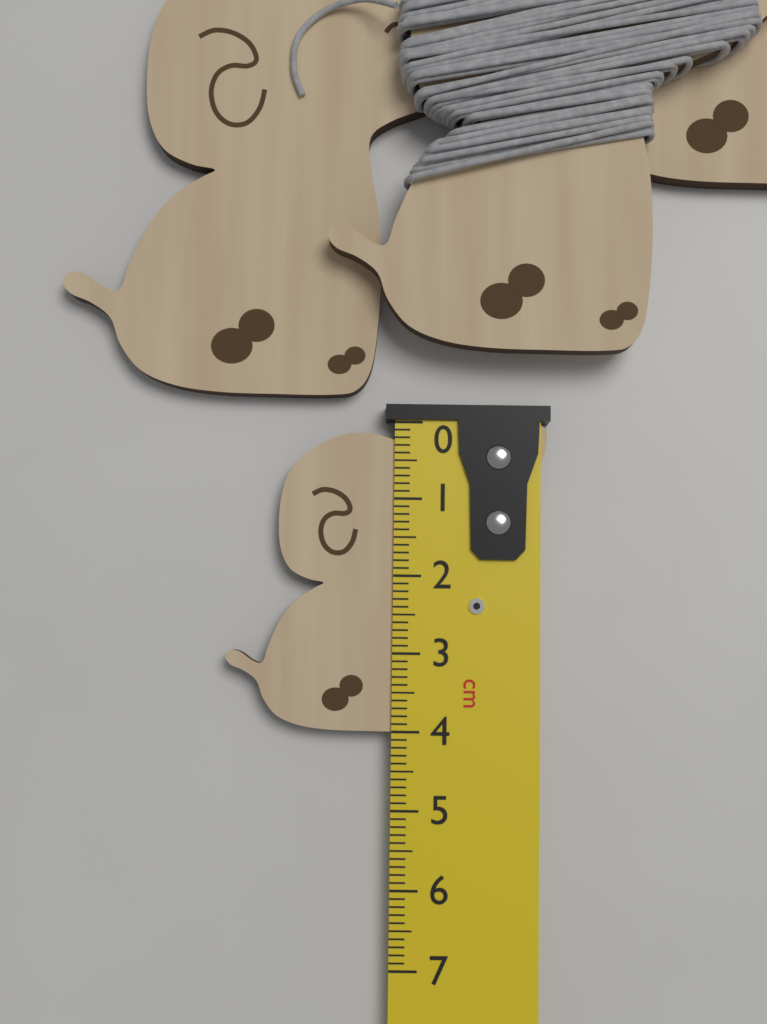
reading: 4.0 cm
